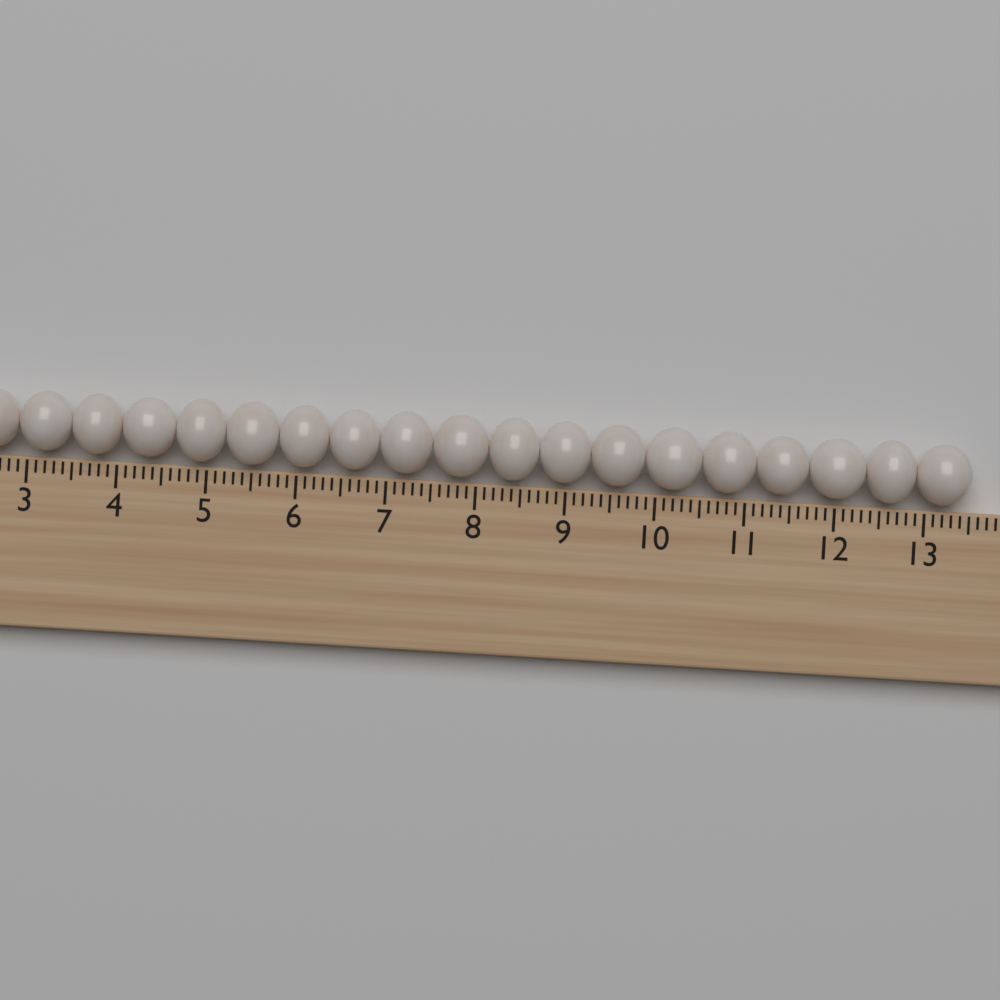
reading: 13.5 (no unit)
